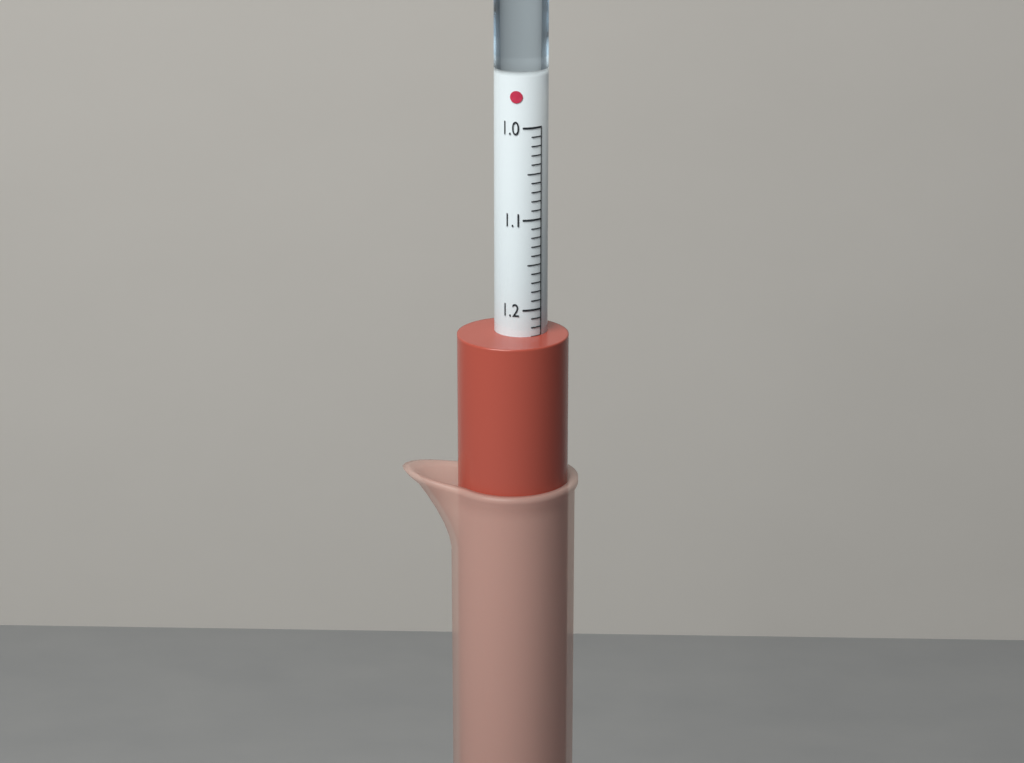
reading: 1.23 (no unit)
